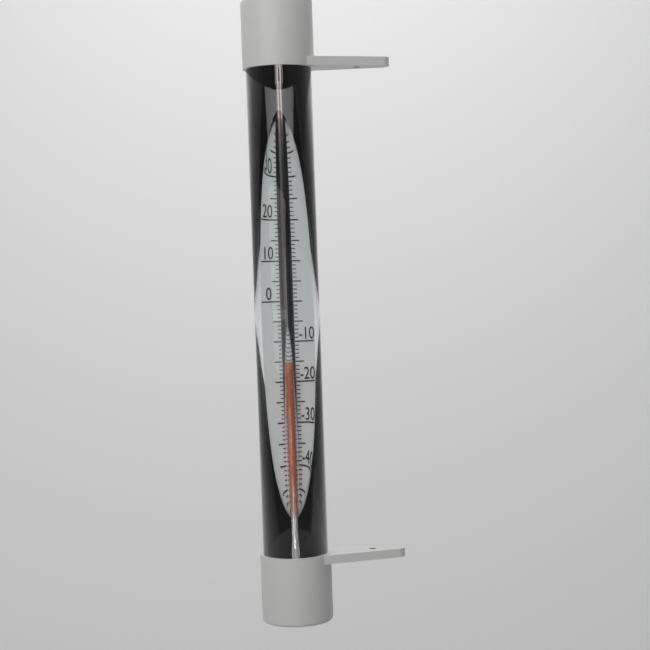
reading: -16 °C
